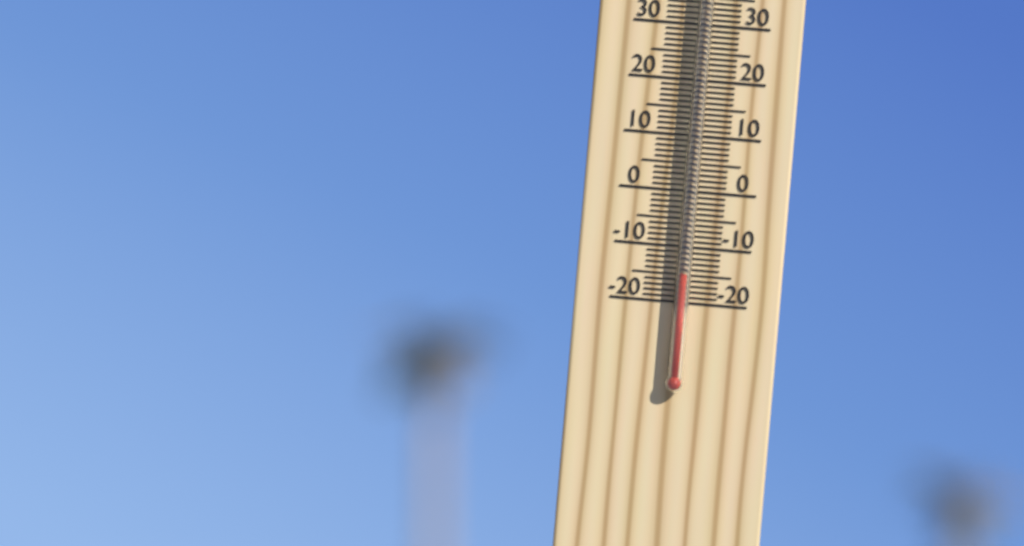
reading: -15 °C
